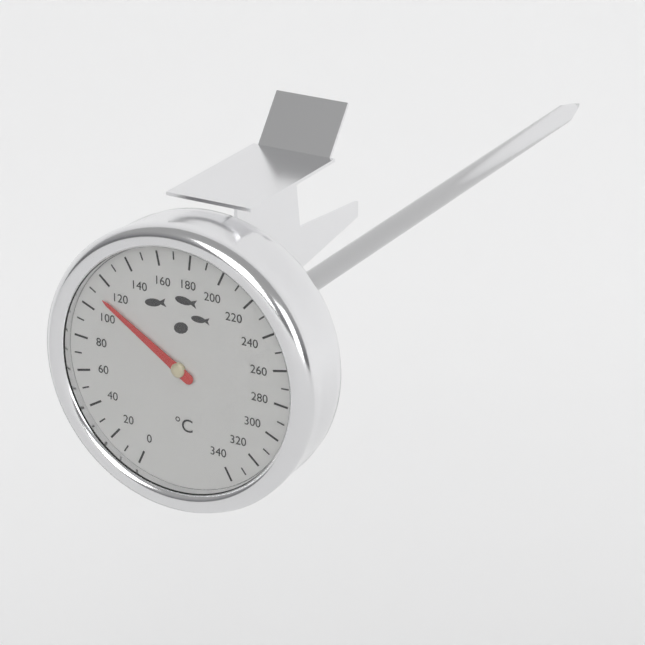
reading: 110 °C
